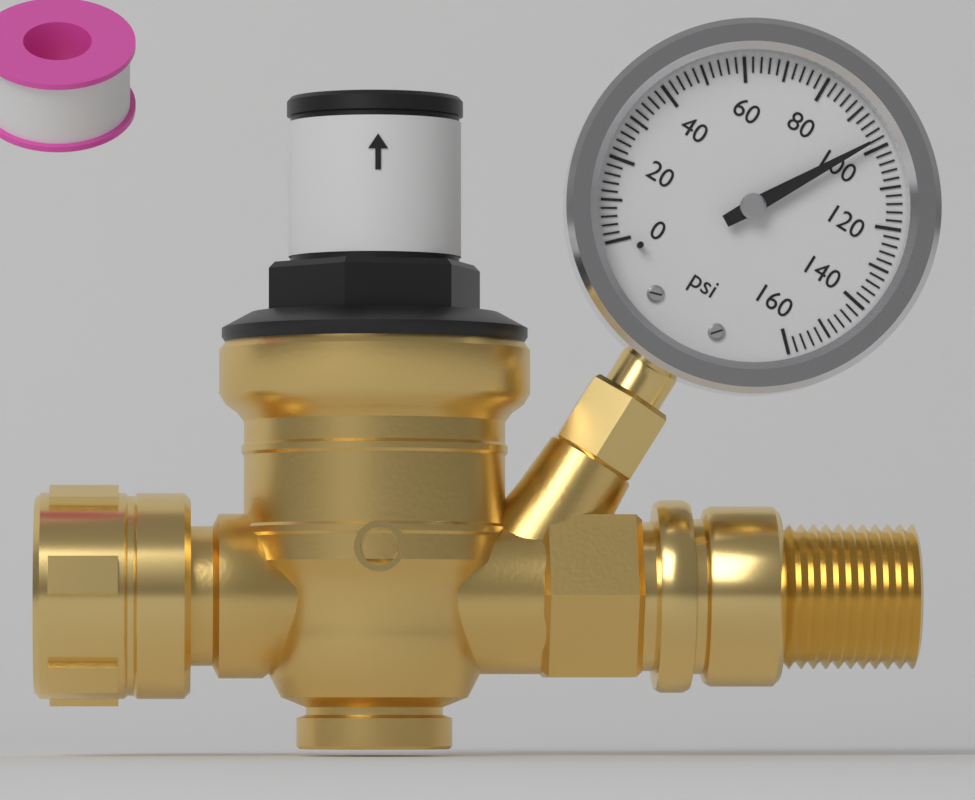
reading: 98 psi
